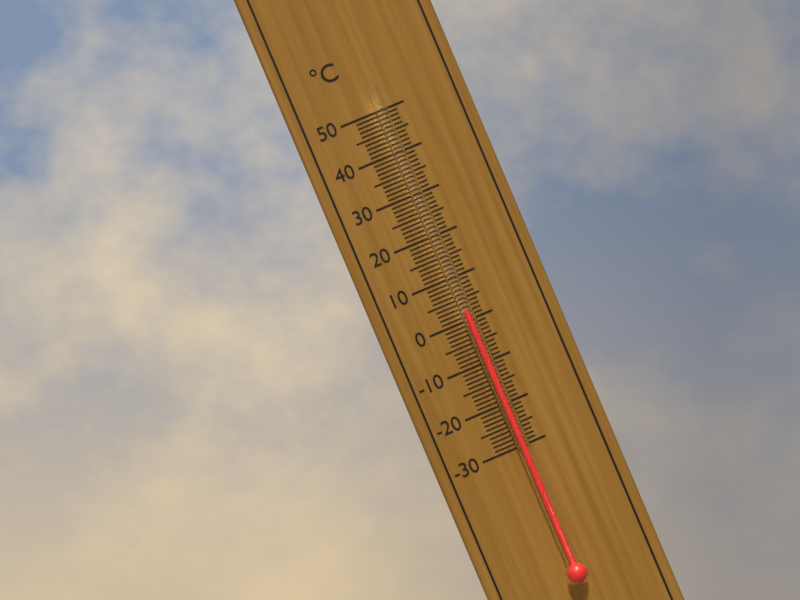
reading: 2 °C
